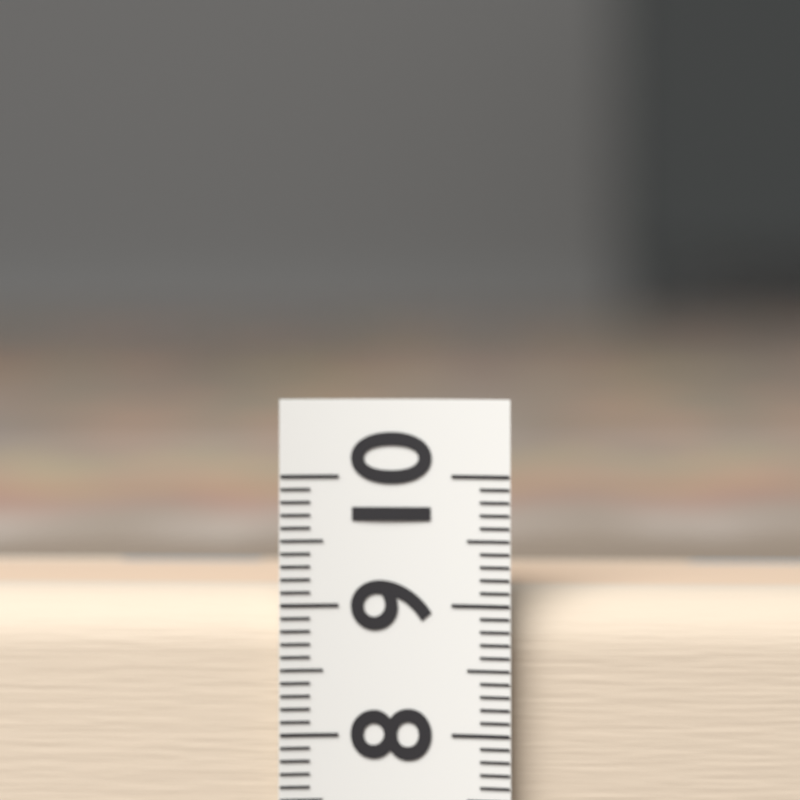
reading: 9.1 (no unit)
